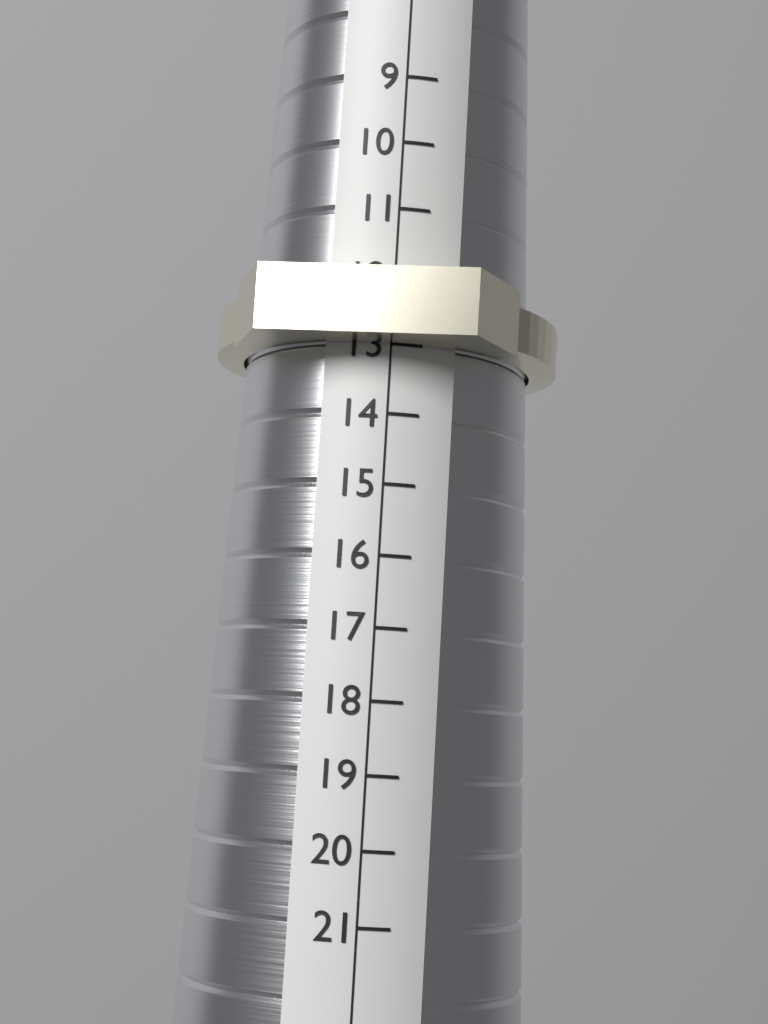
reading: 13 (no unit)
